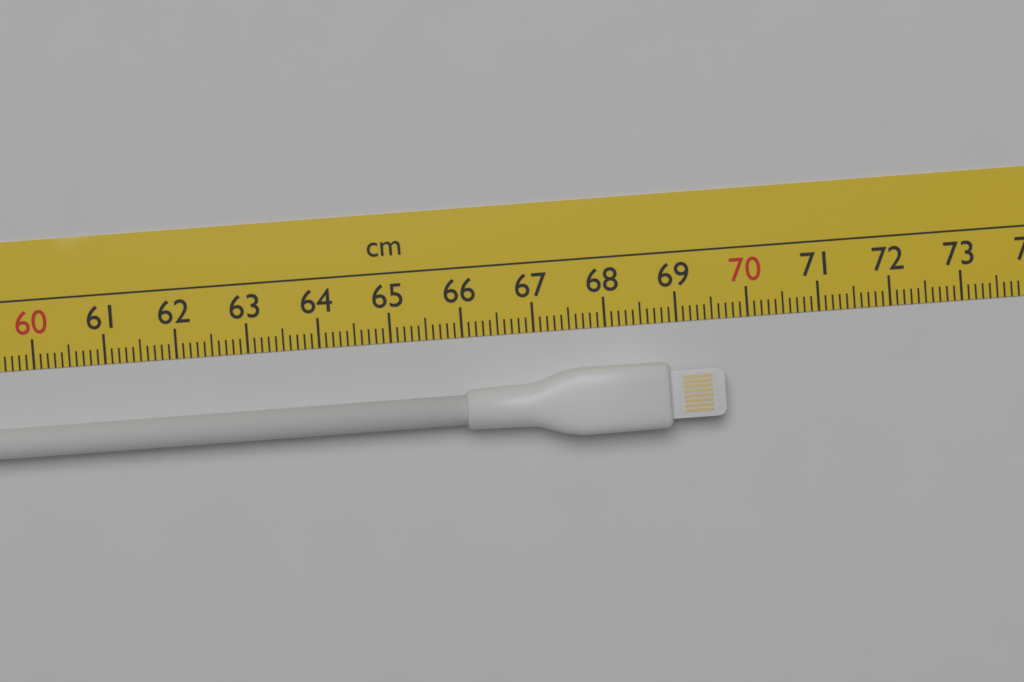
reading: 69.6 cm
